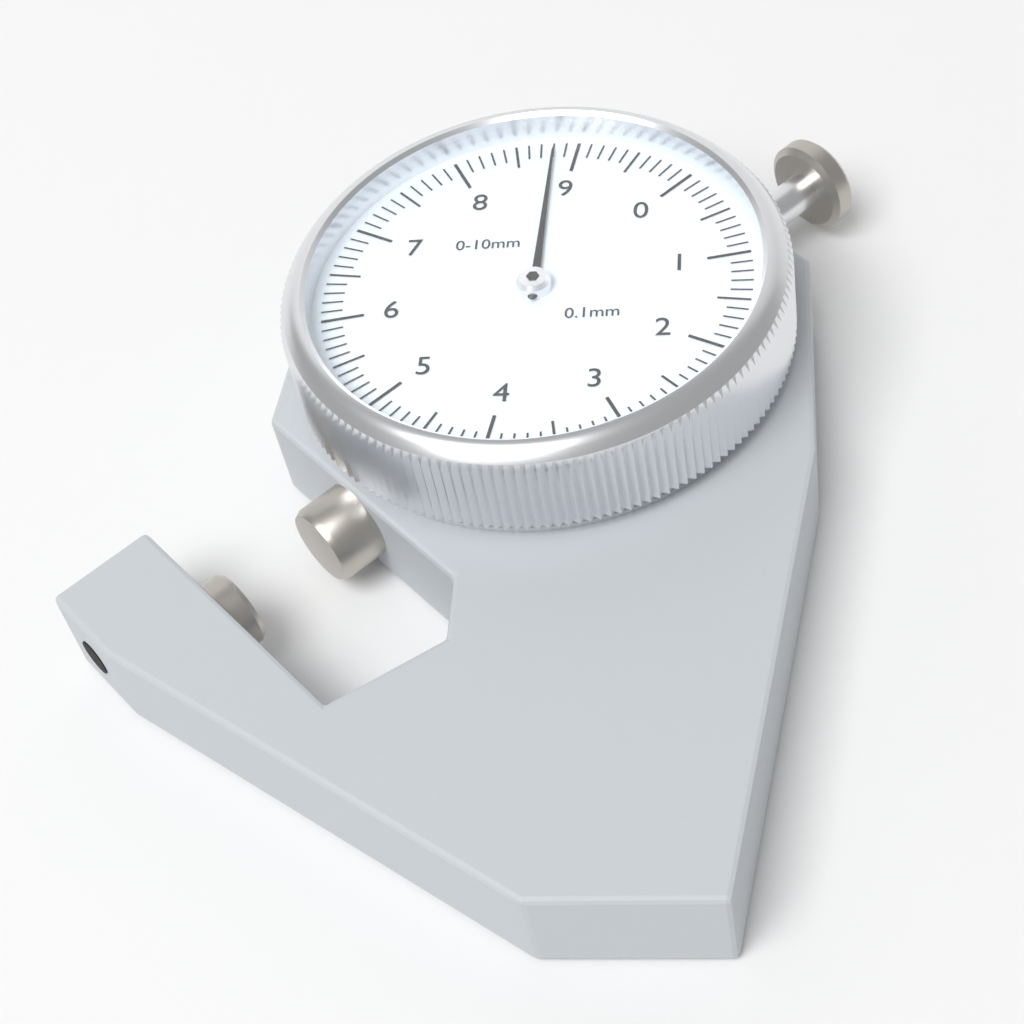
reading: 8.8 mm
